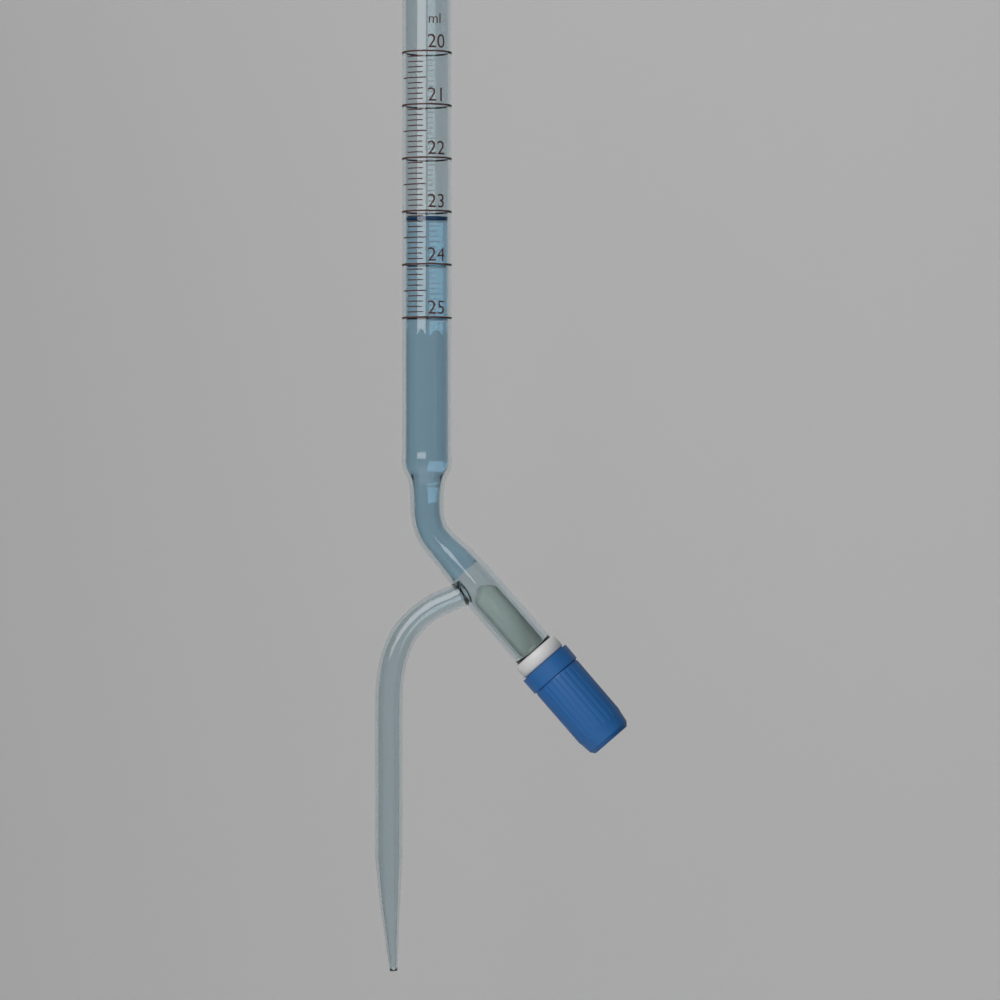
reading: 23.1 ml
